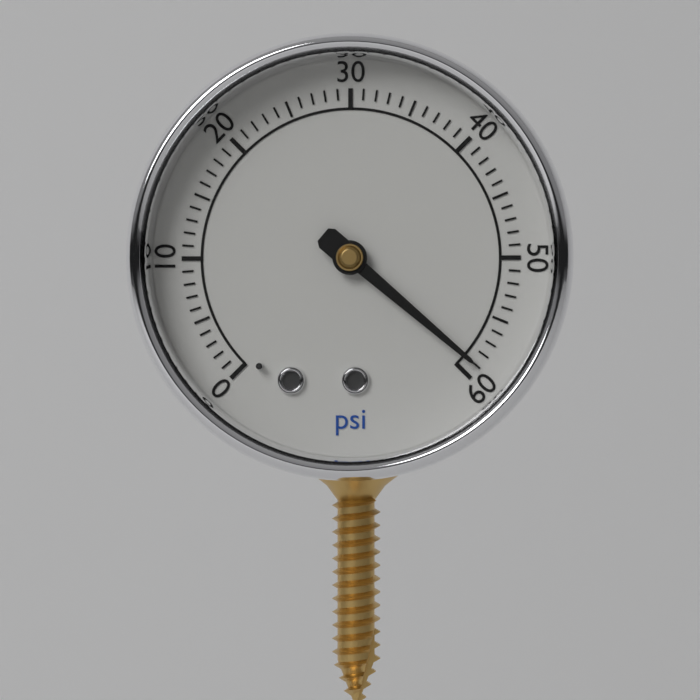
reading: 59 psi
